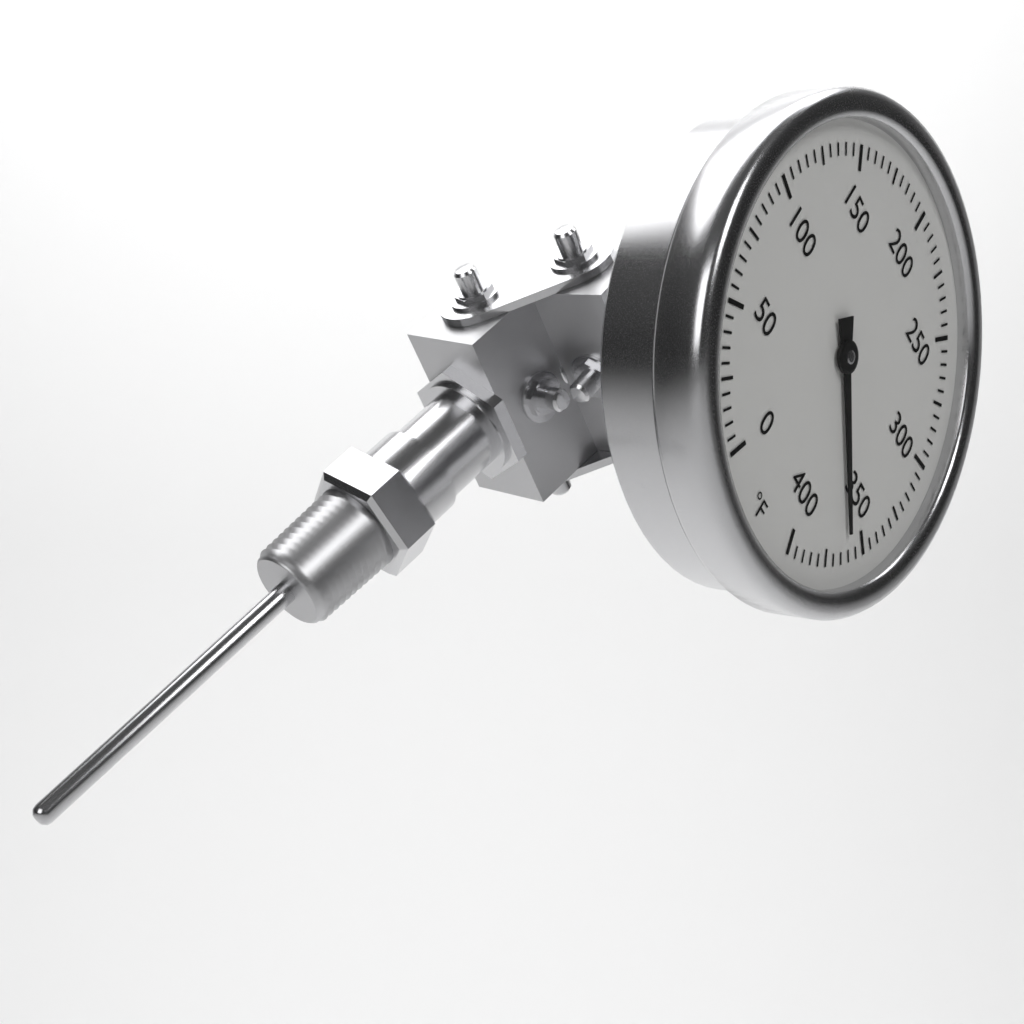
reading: 360 °F
